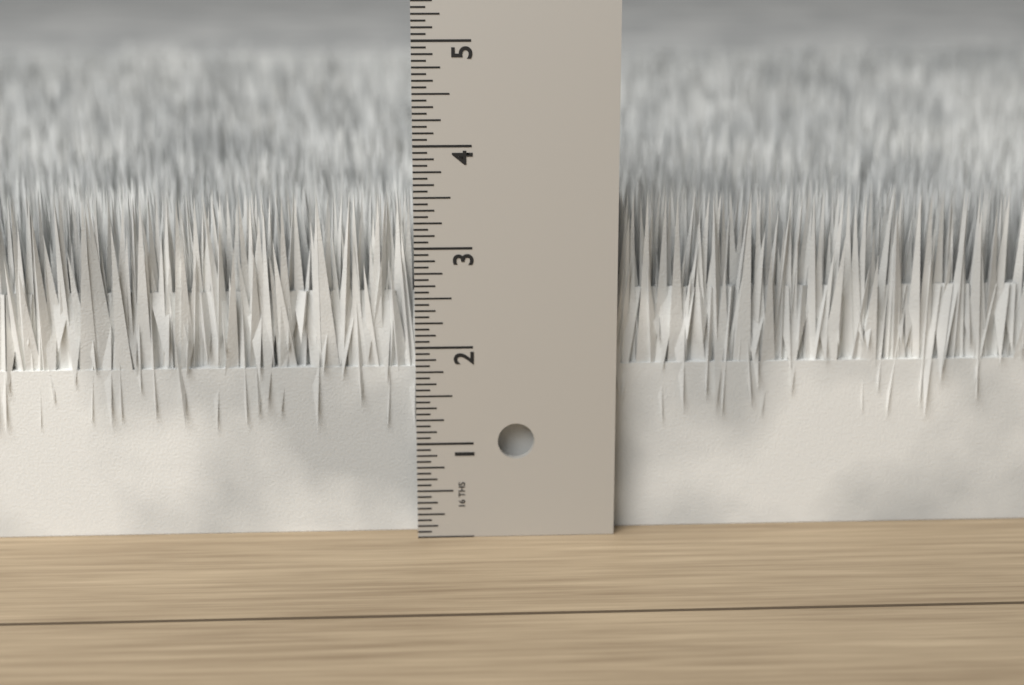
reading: 3.5000 in
